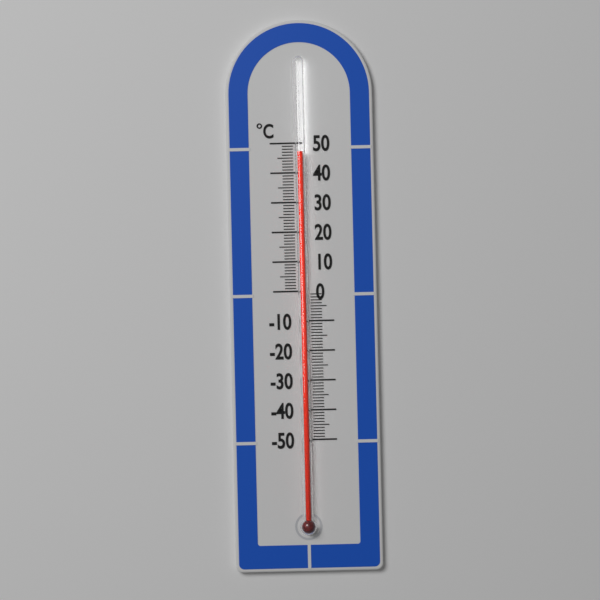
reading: 47 °C
